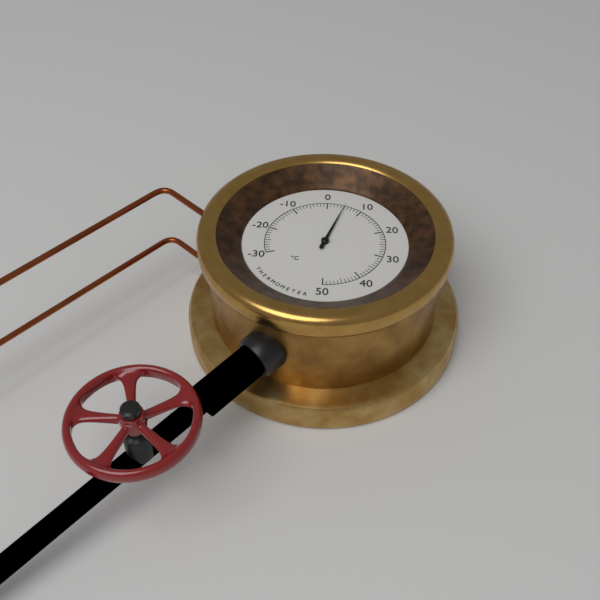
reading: 5 °C
